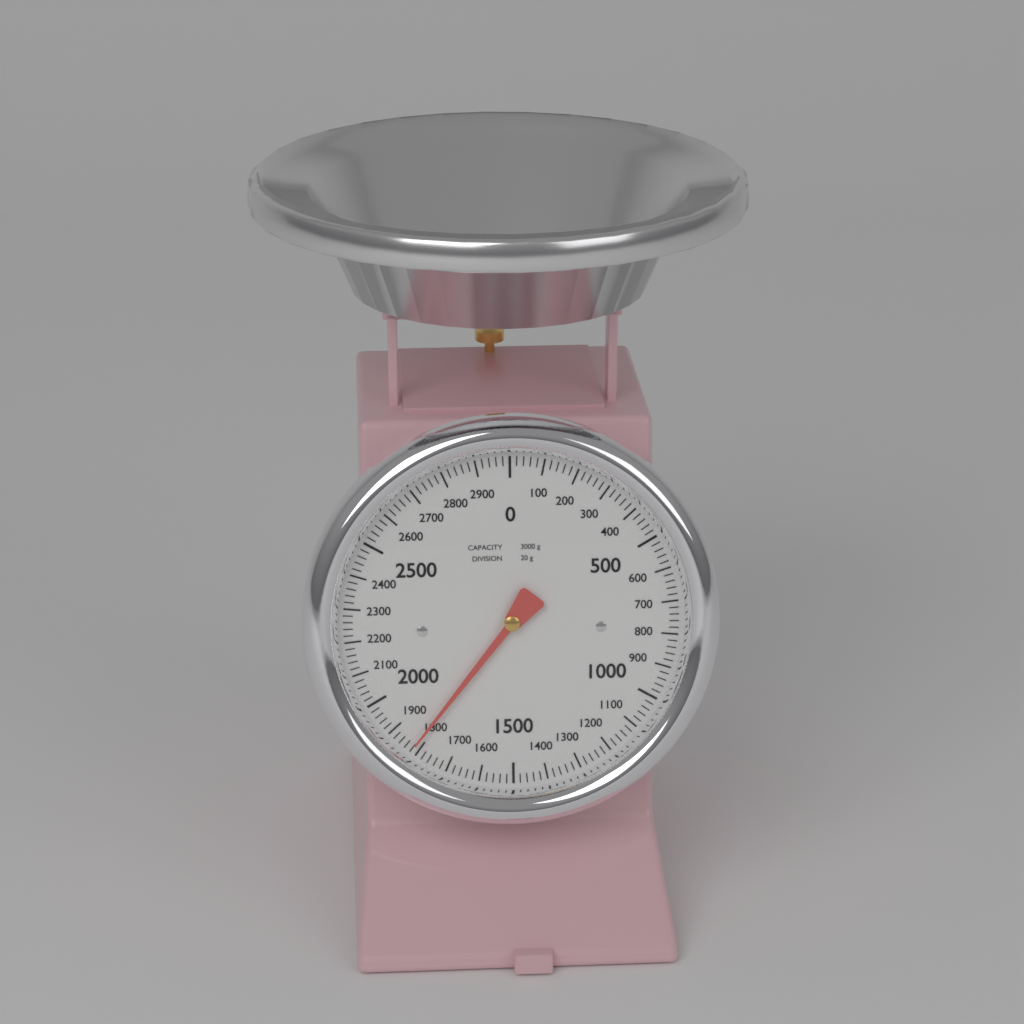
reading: 1820 g
